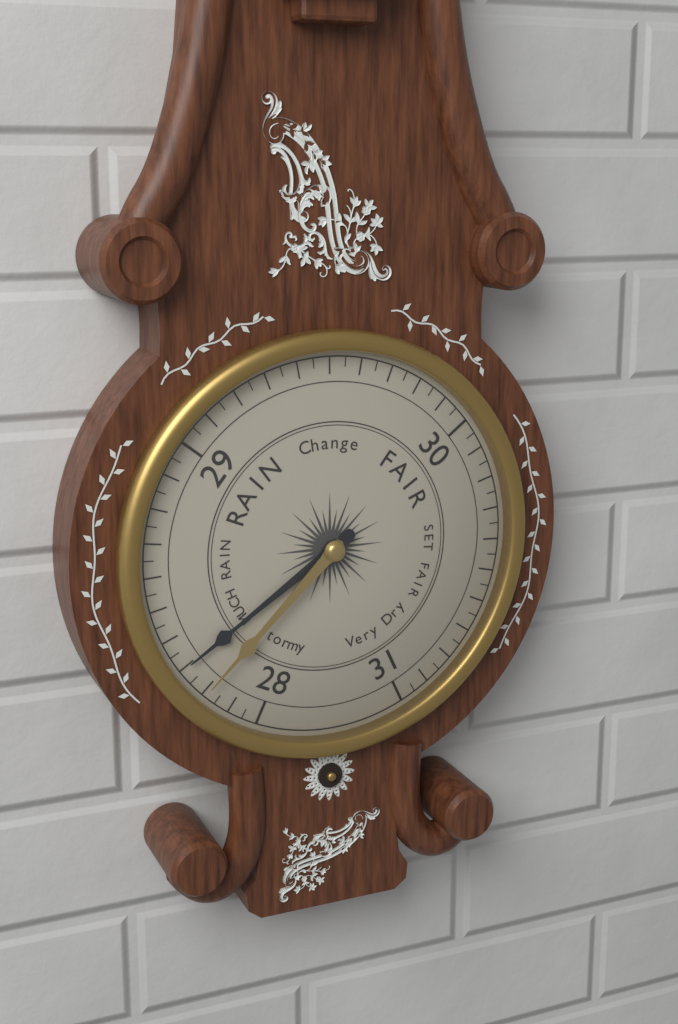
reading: 28.30 (no unit)
